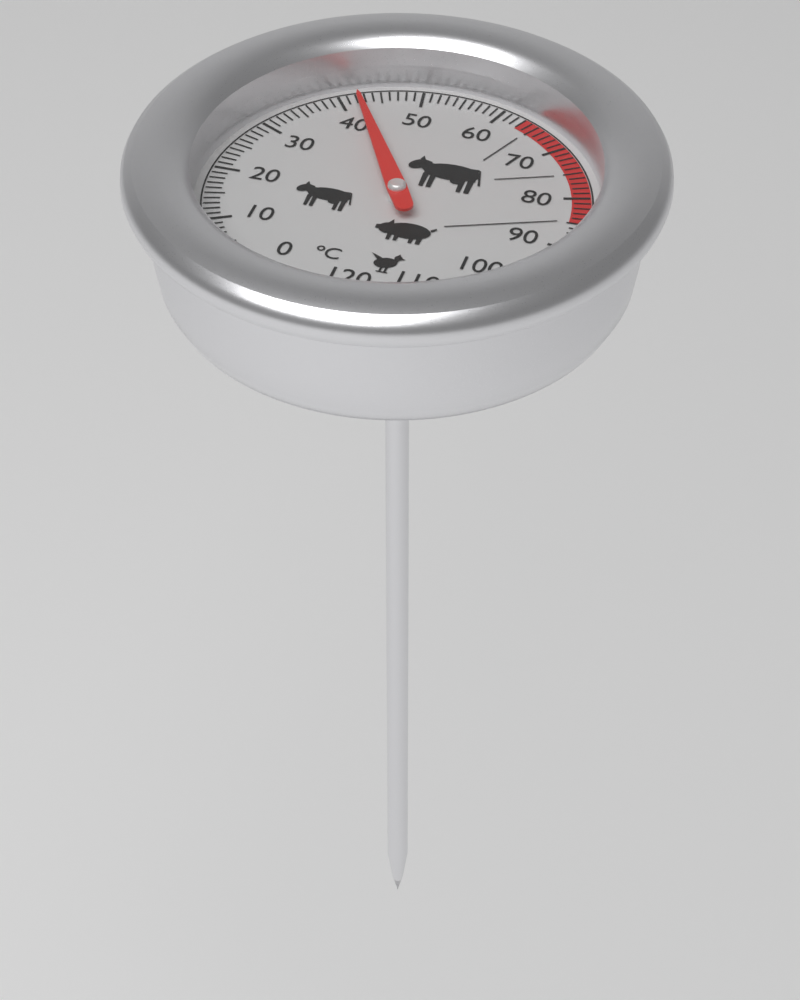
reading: 42 °C
